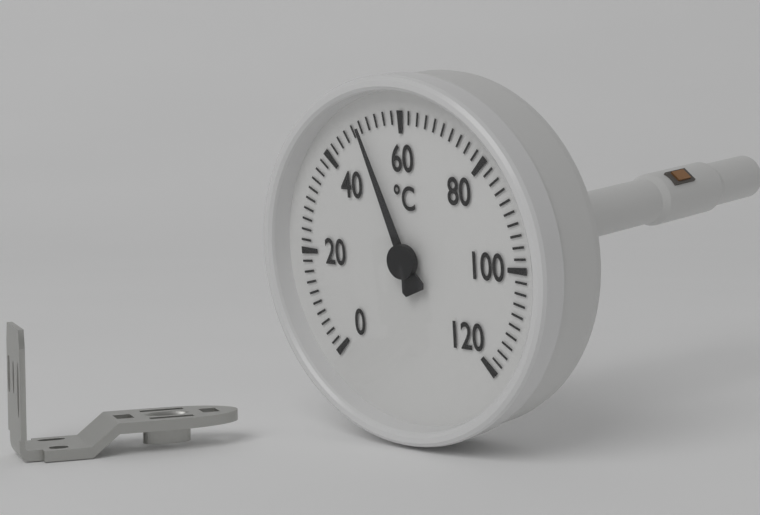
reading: 50 °C
